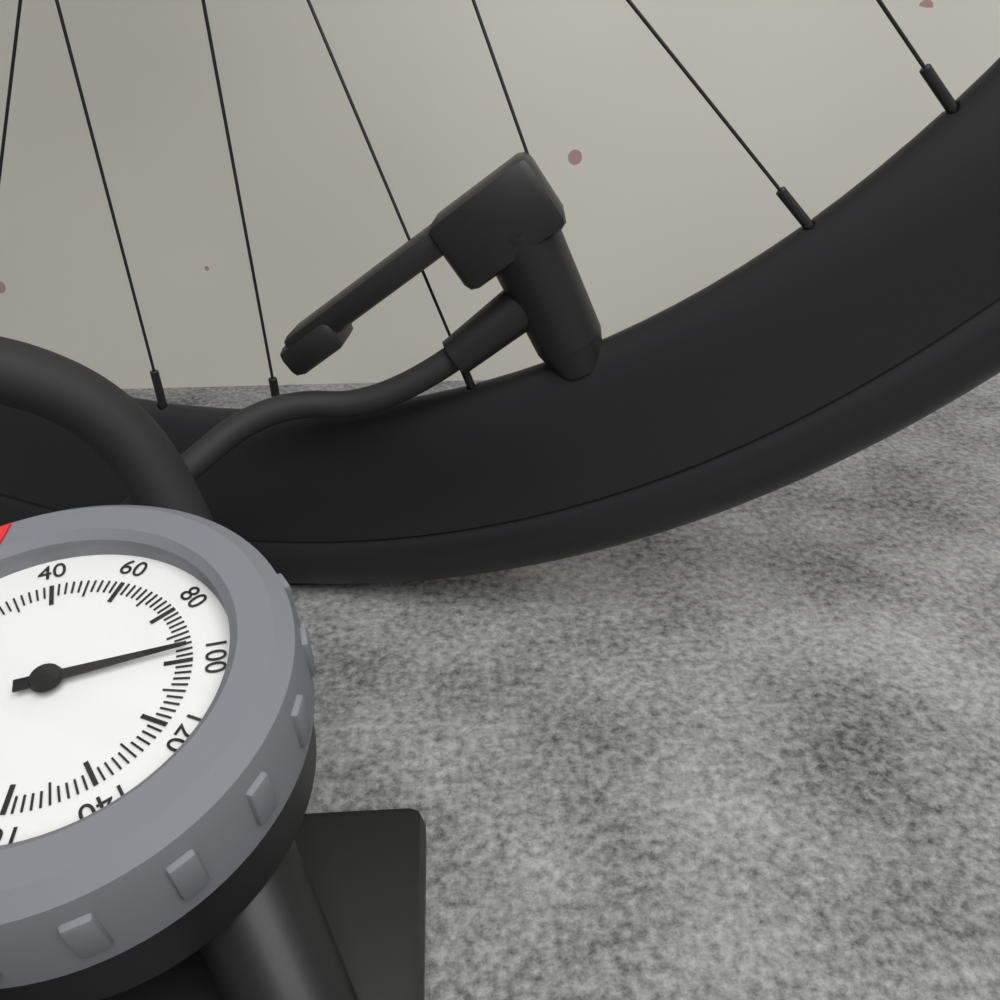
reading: 96 psi
